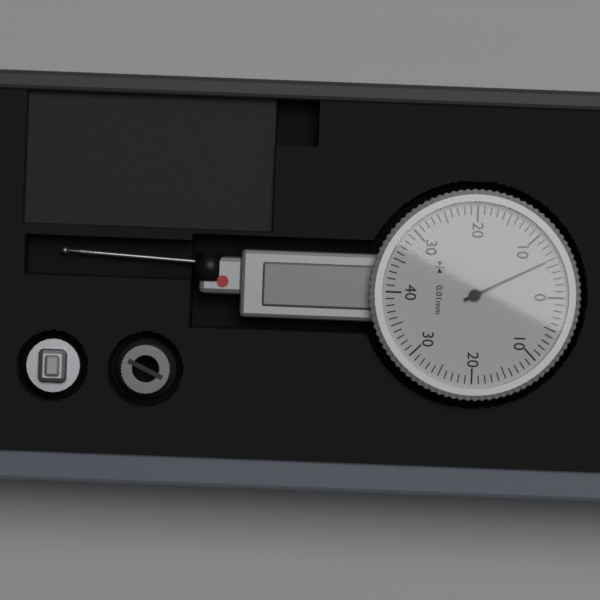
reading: 0.06 mm
